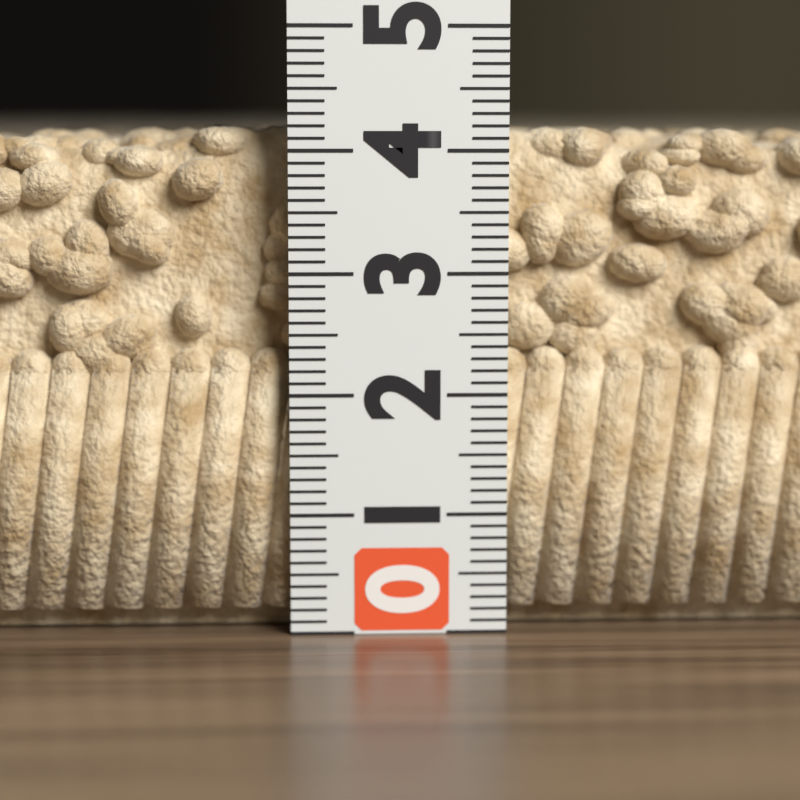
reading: 4.2 (no unit)
